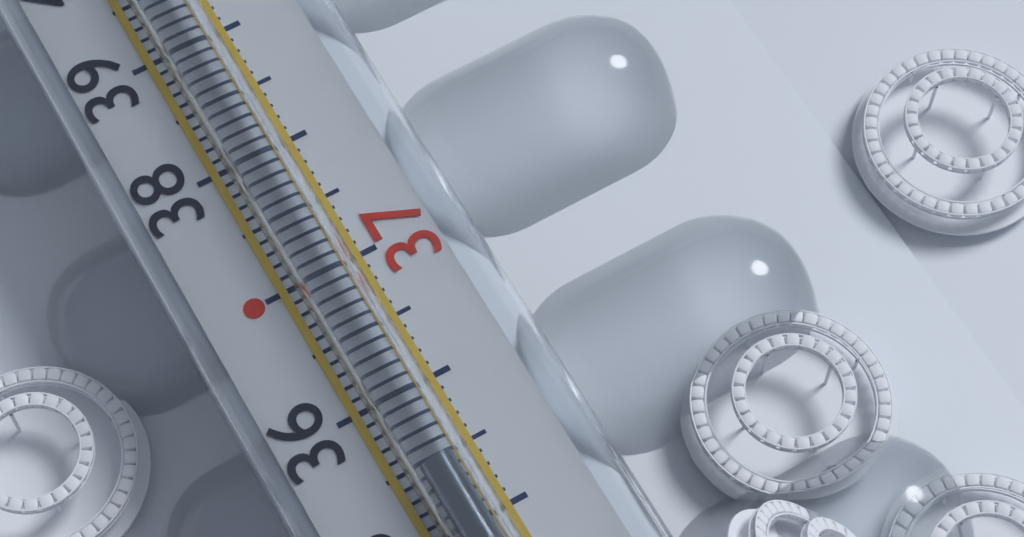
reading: 35.4 °C
